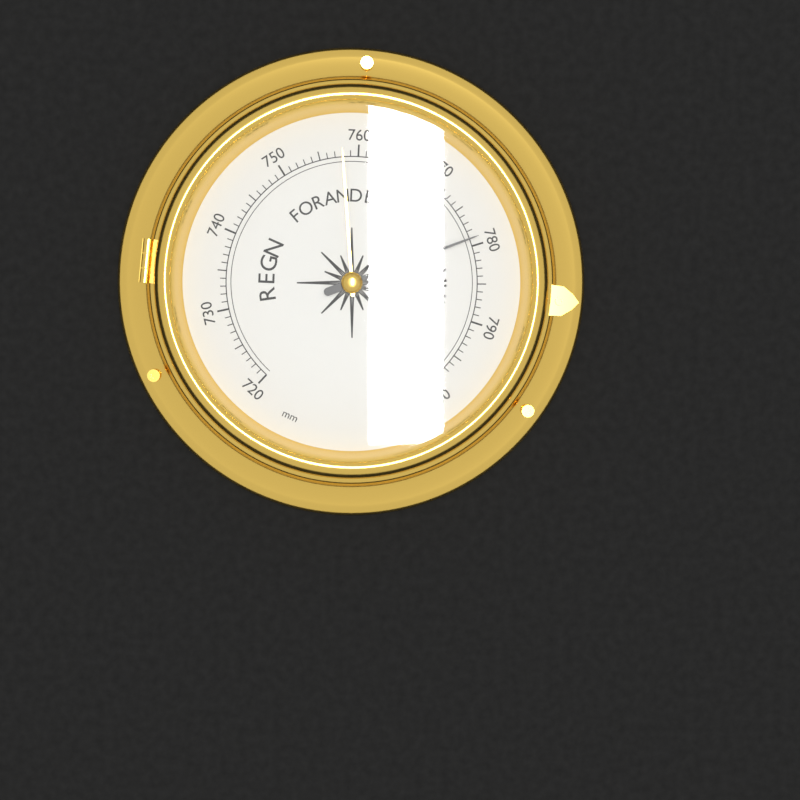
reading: 779 mm
